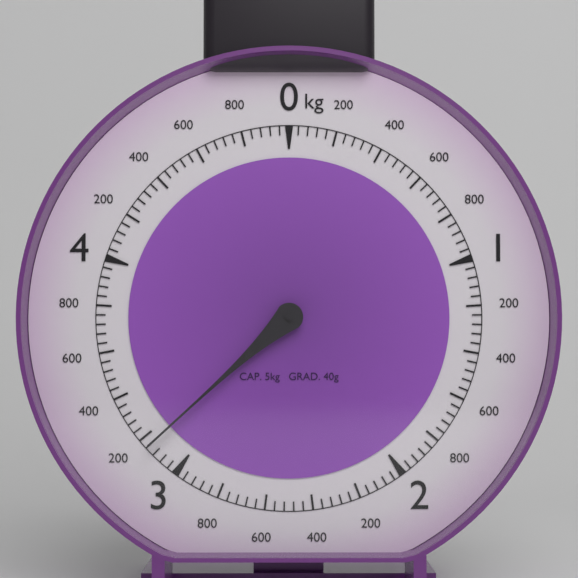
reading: 3.16 kg
